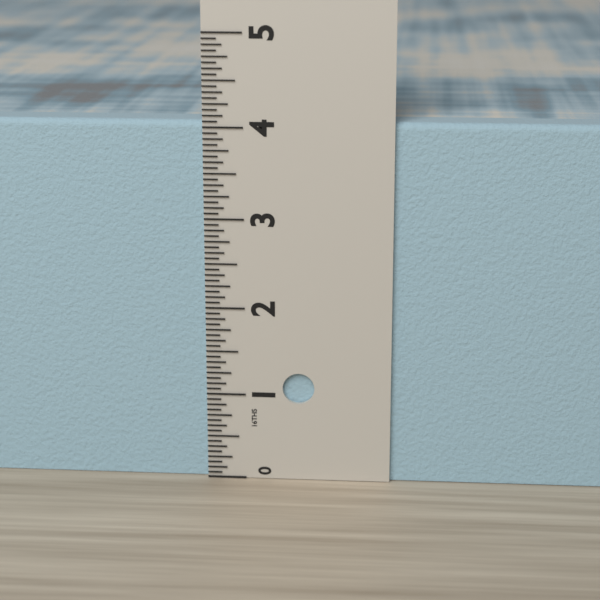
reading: 4.0625 in
